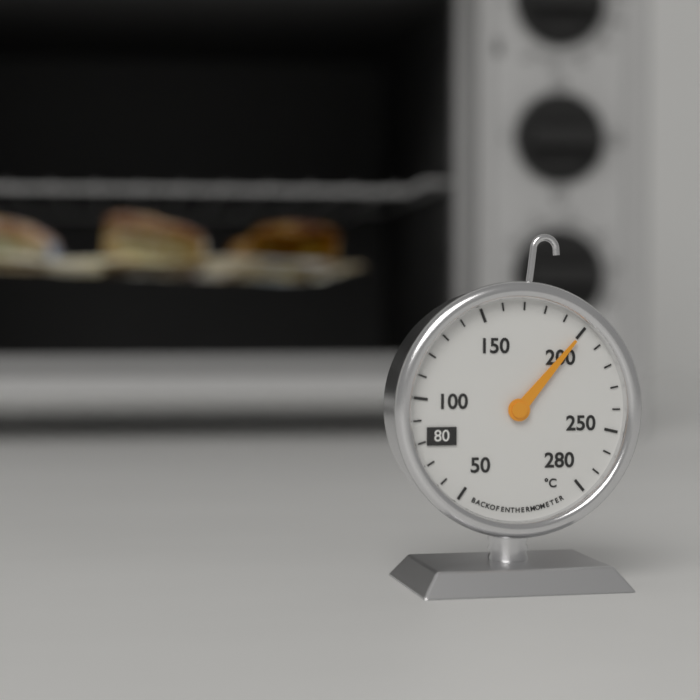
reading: 200 °C
